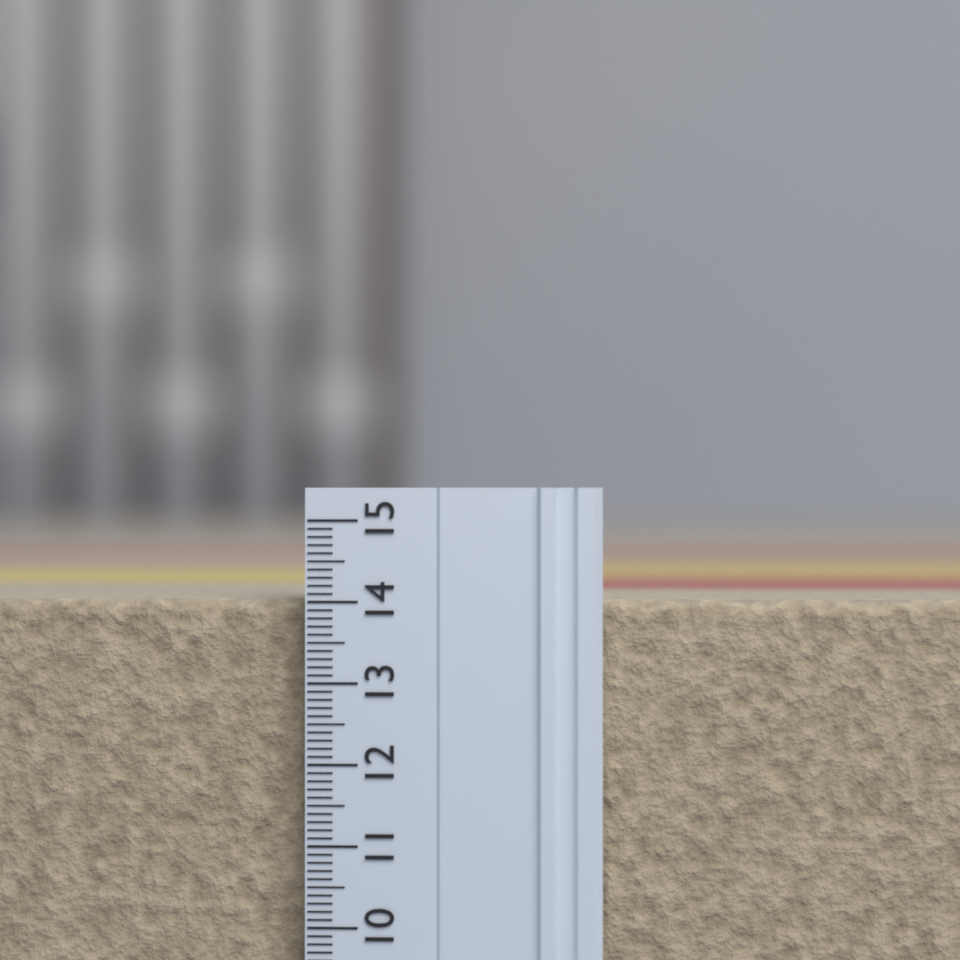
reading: 14.0 (no unit)
